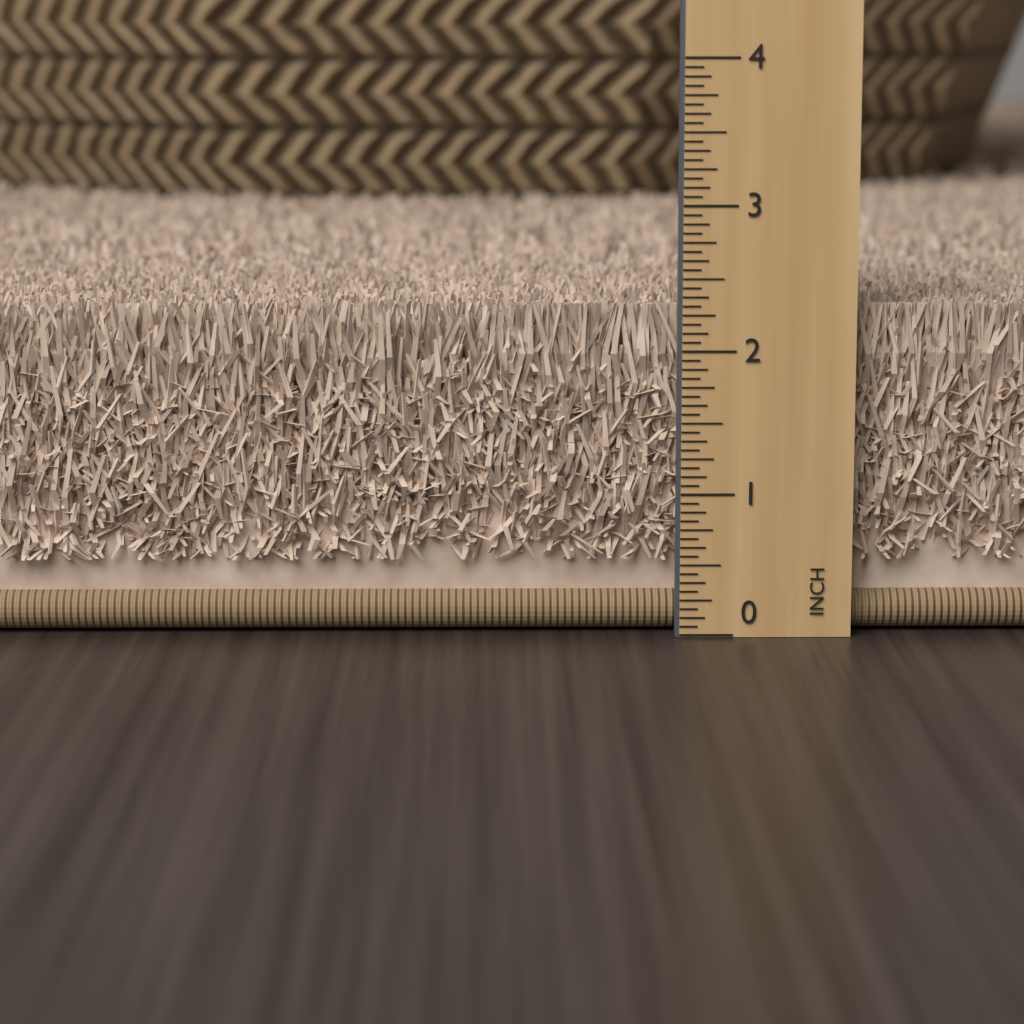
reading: 2.3125 in
